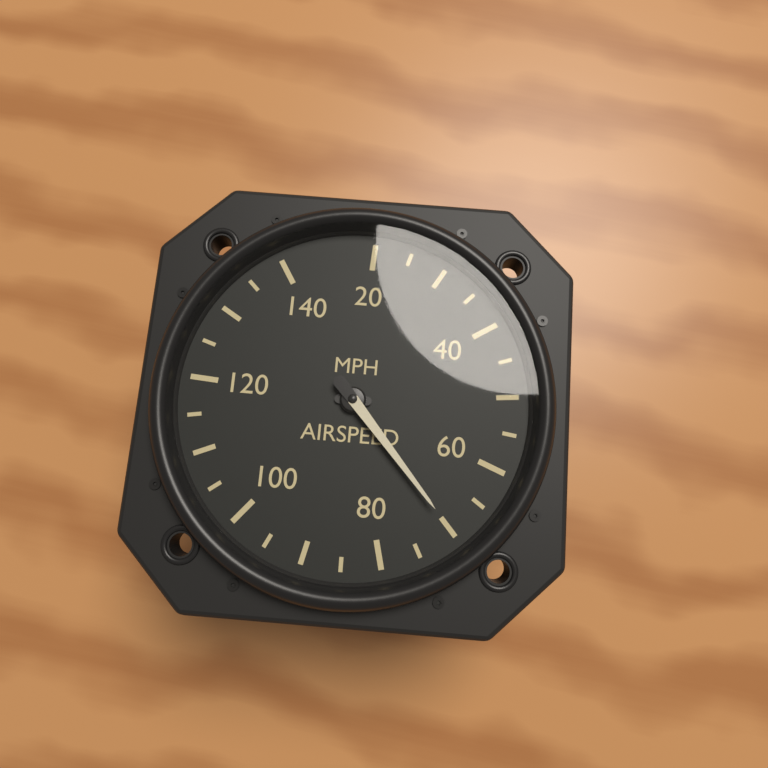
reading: 70 MPH
